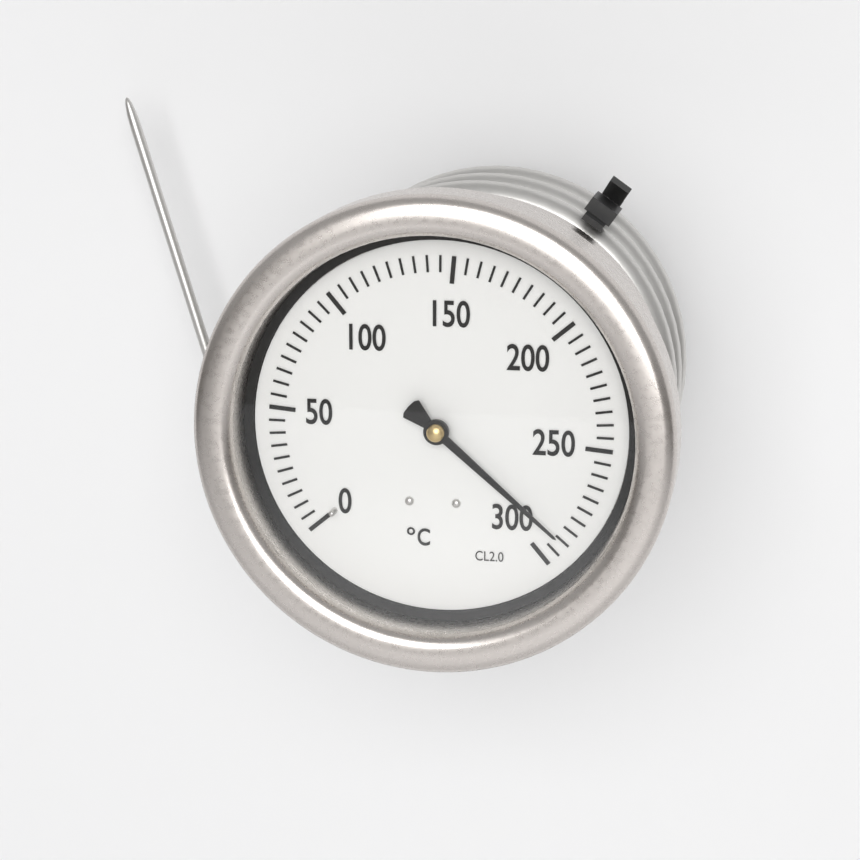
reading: 290 °C
